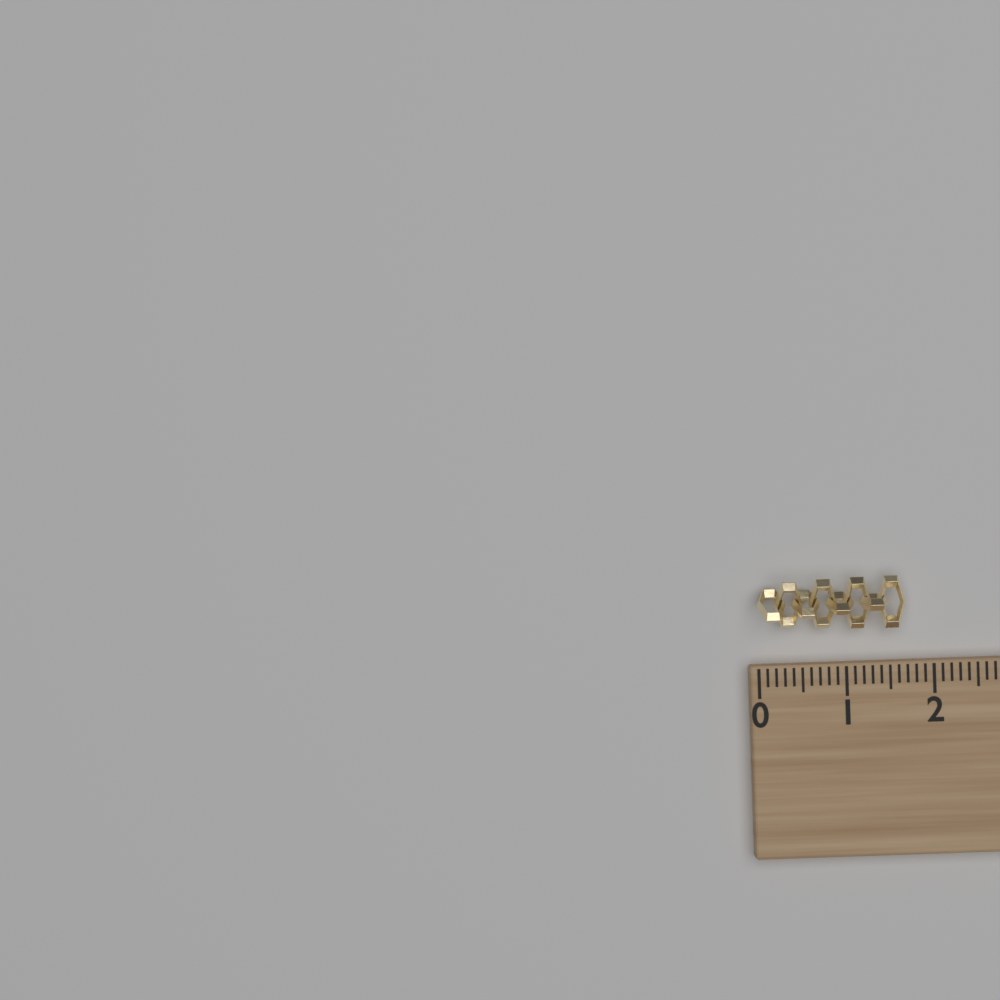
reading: 1.7 (no unit)
